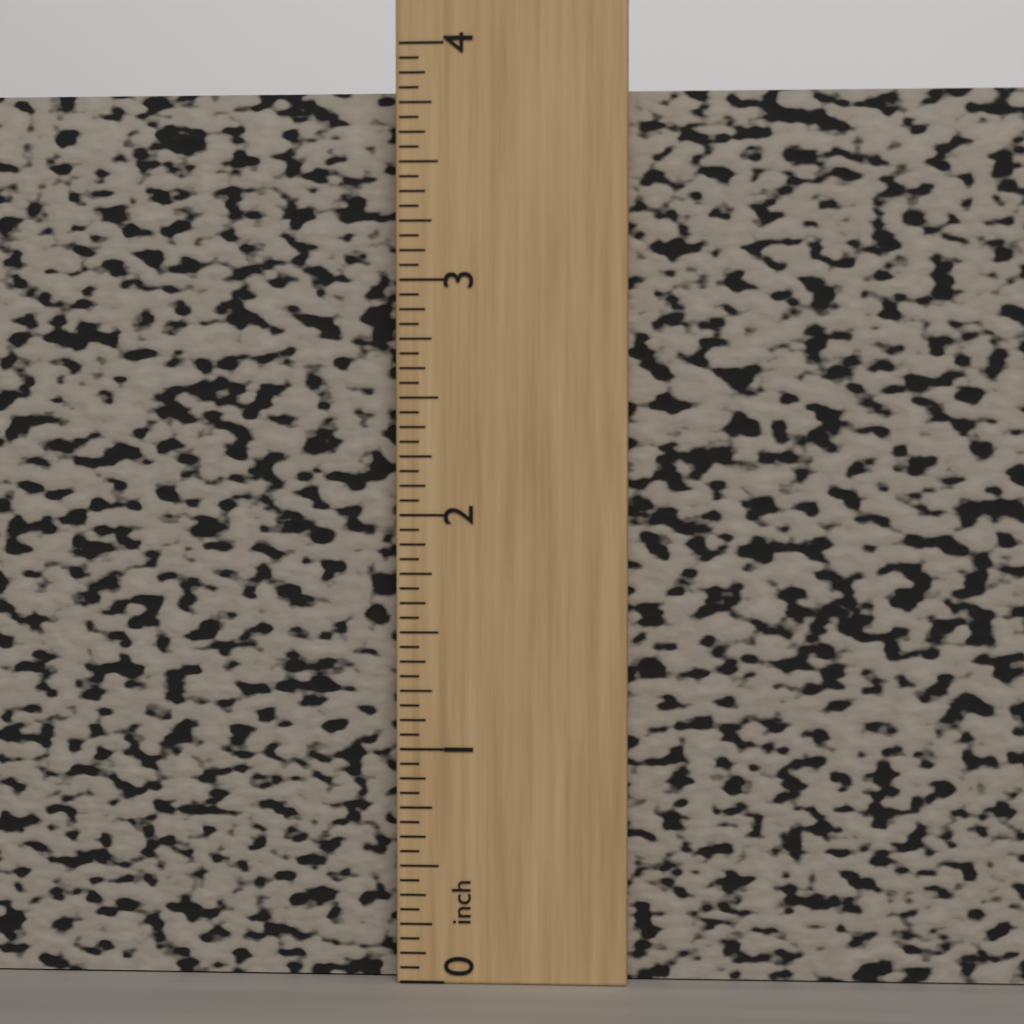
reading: 3.8125 inch
